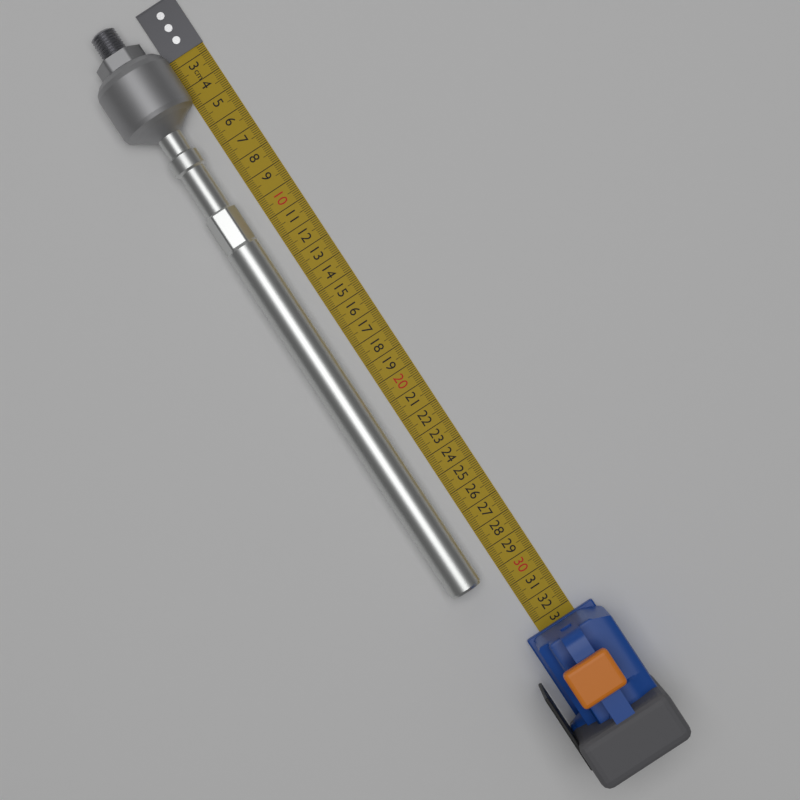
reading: 30.0 cm
